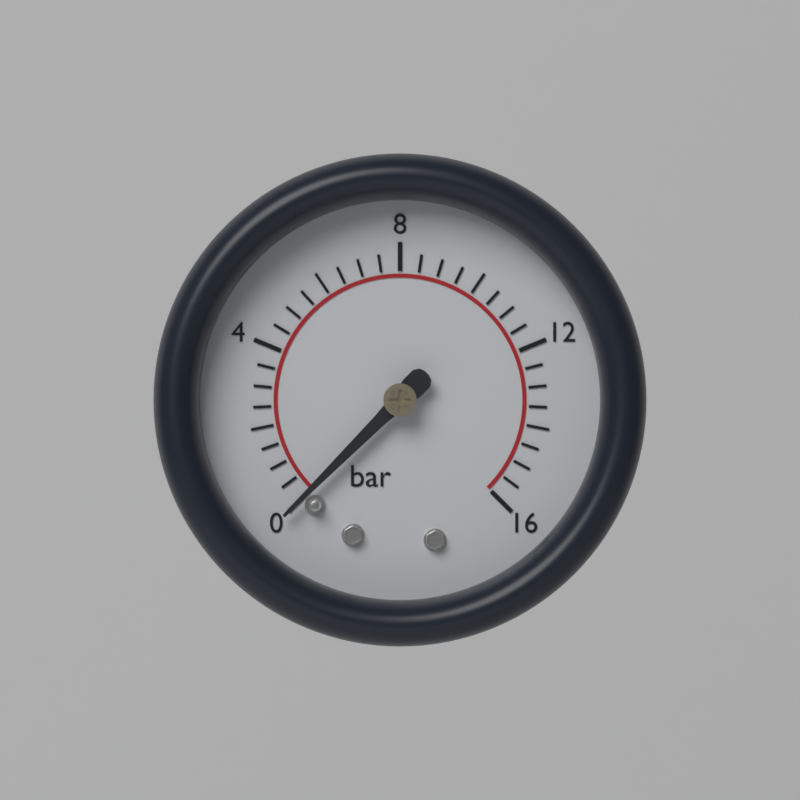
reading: 0.0 bar
